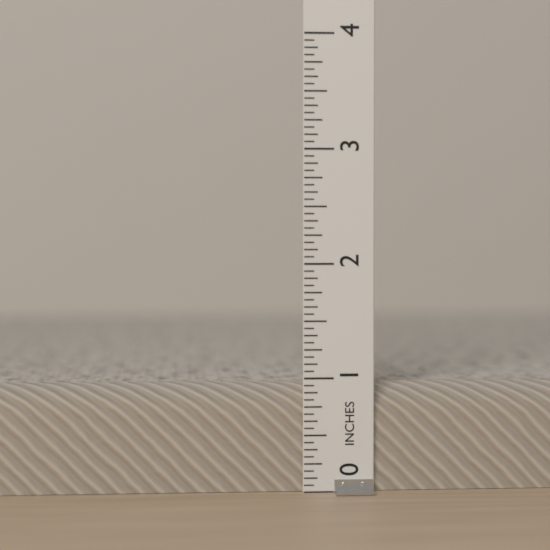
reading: 0.9375 in
